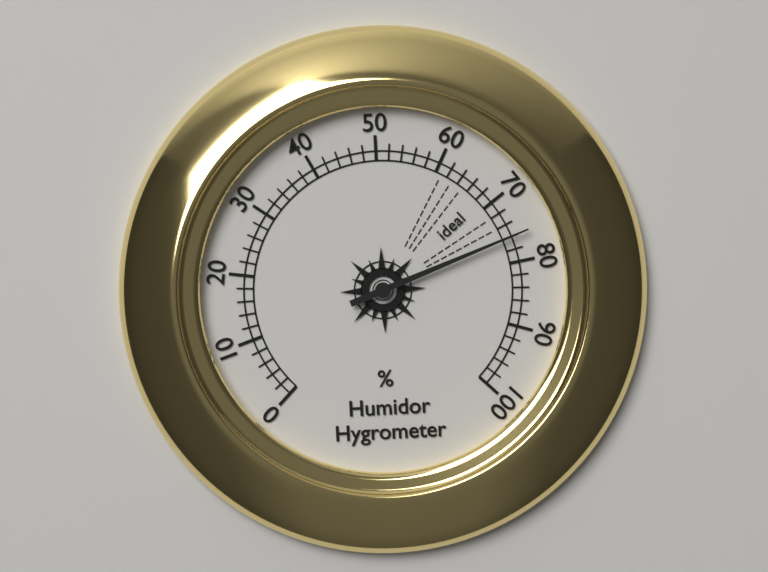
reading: 76 %
